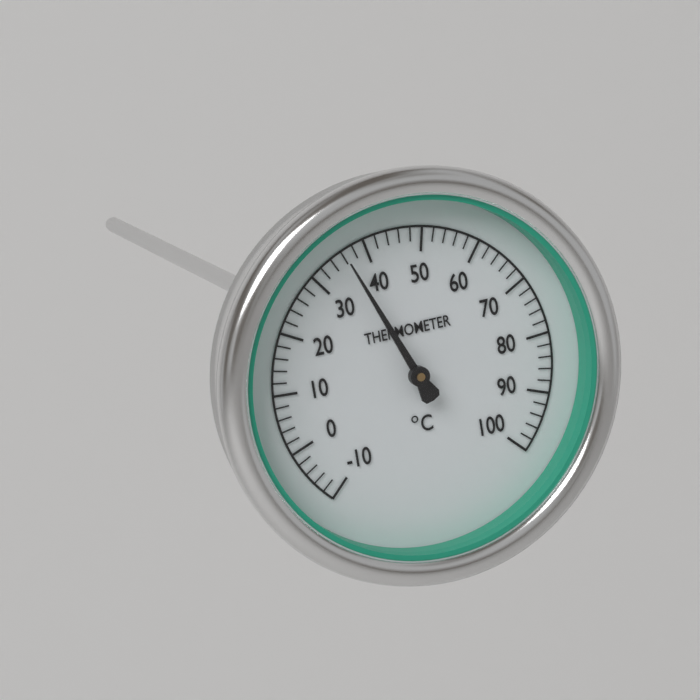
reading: 36 °C
